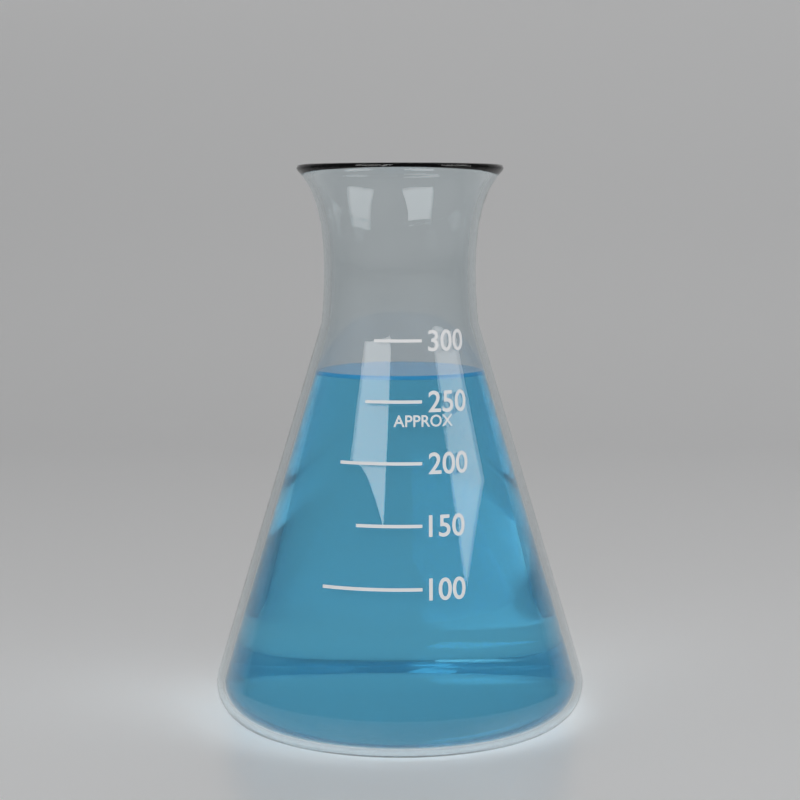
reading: 270 (no unit)
